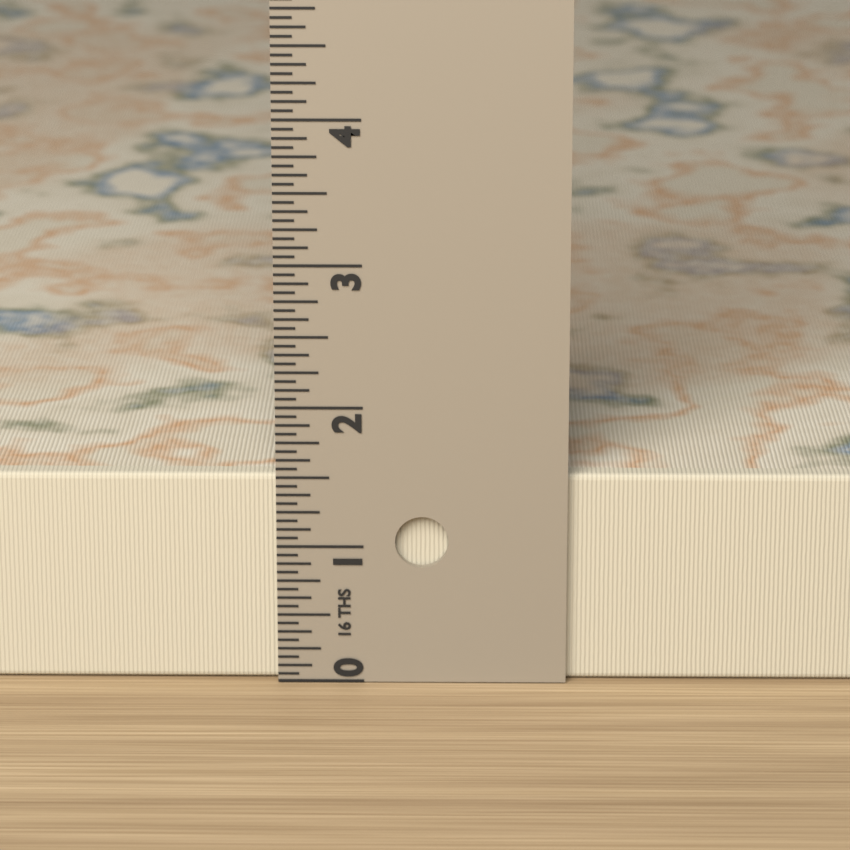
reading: 1.5000 in
